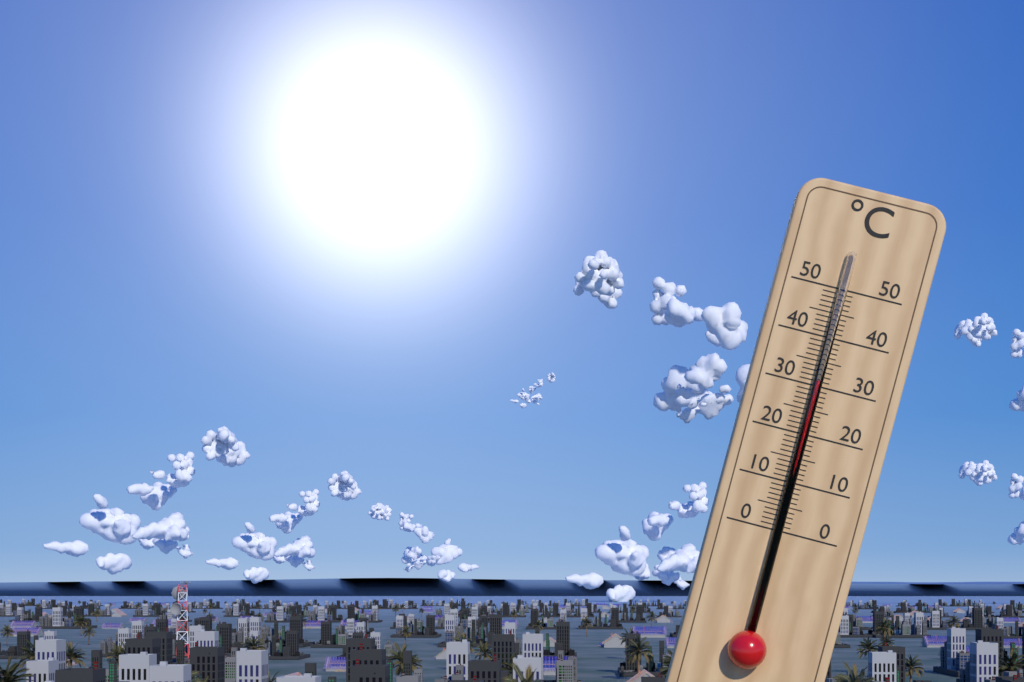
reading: 31 °C
